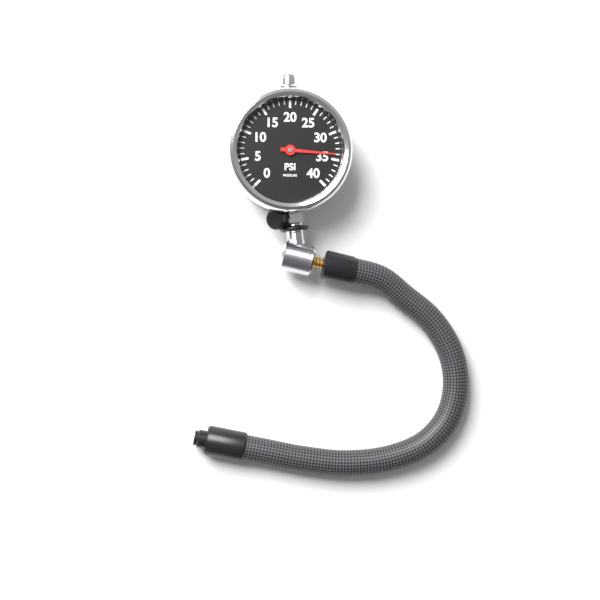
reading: 34 psi
